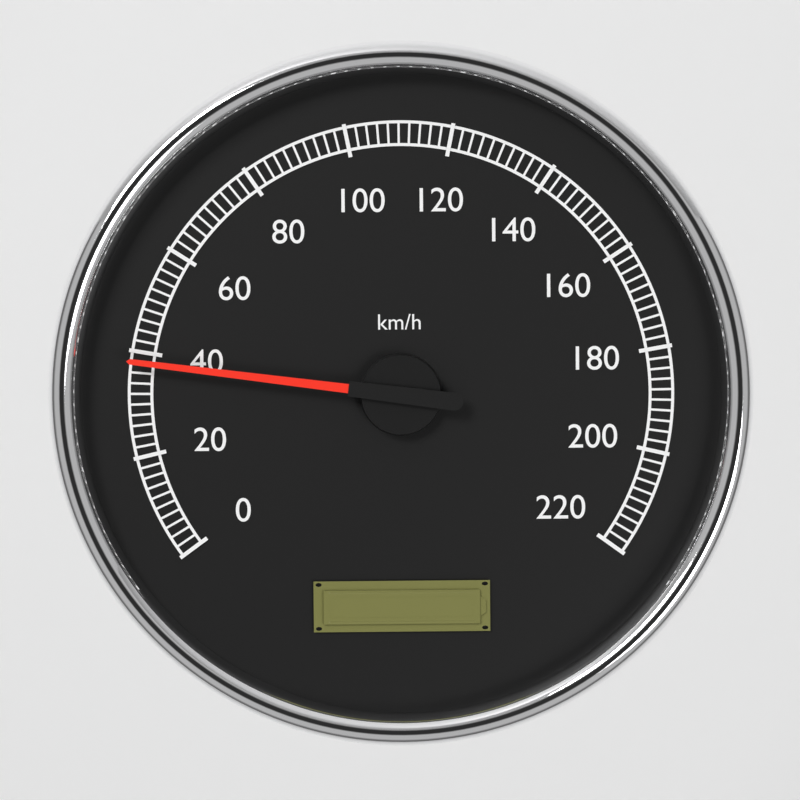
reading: 38 km/h
